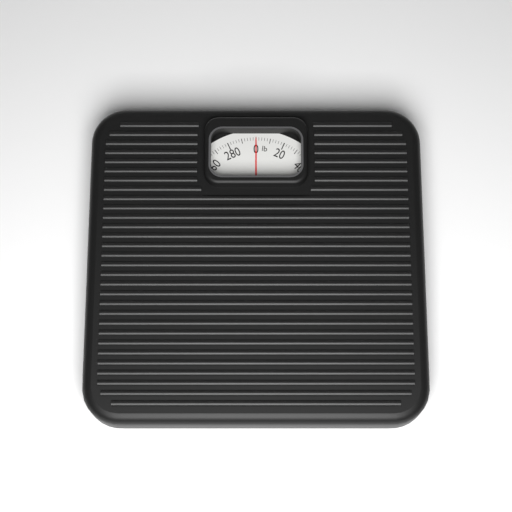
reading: 0 lb
